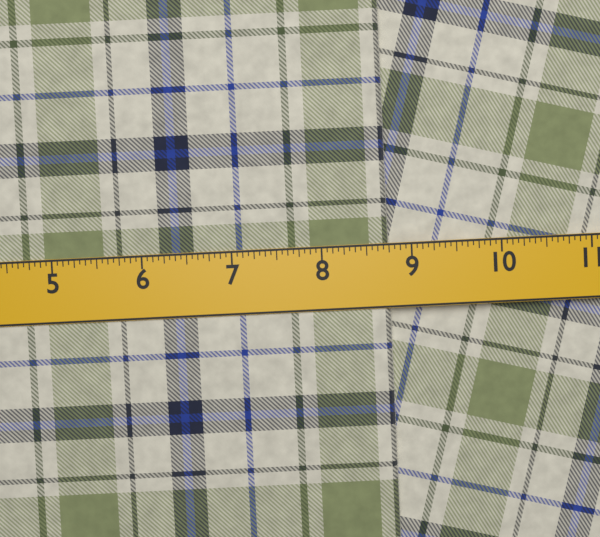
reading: 8.7500 in
